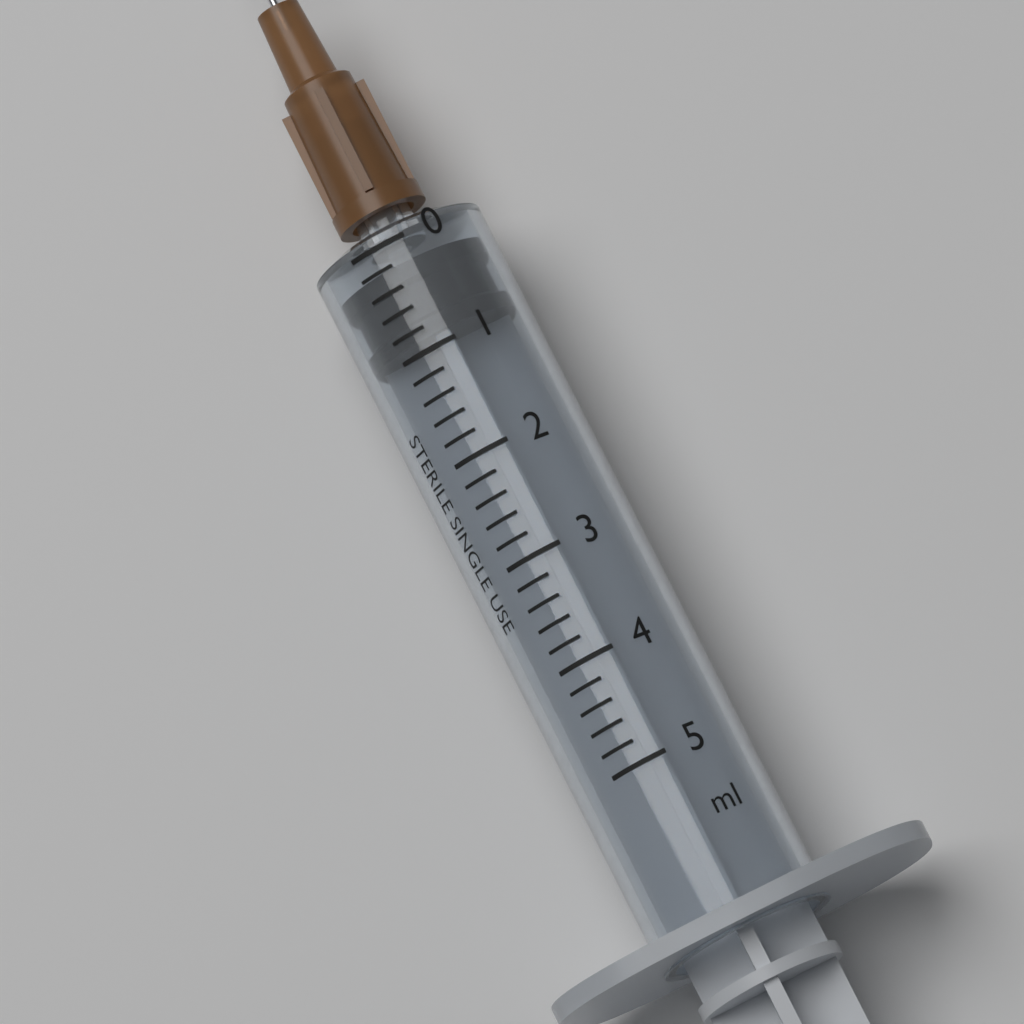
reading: 0.2 ml
